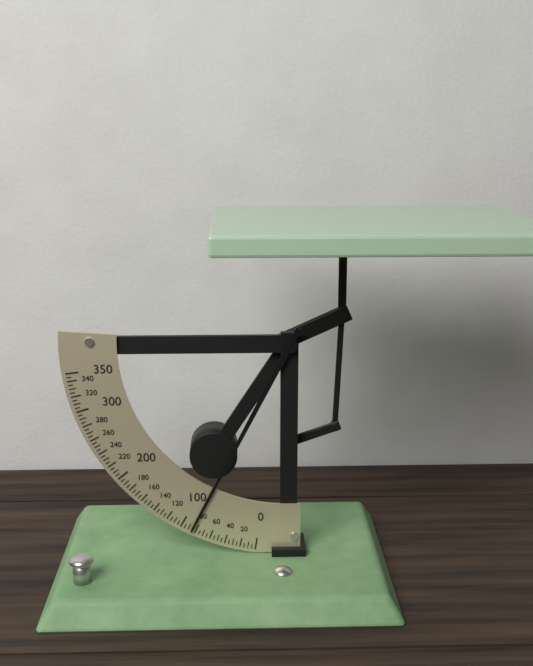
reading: 85 (no unit)
